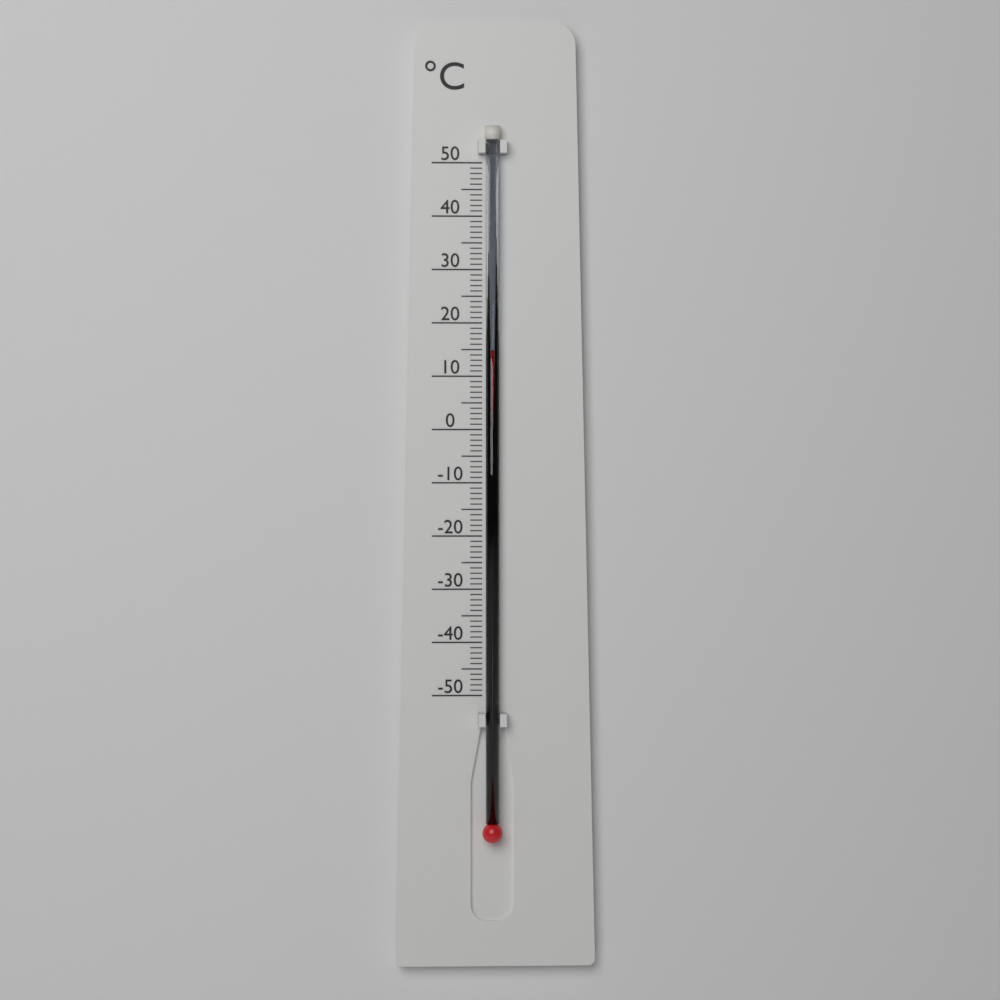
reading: 15 °C
